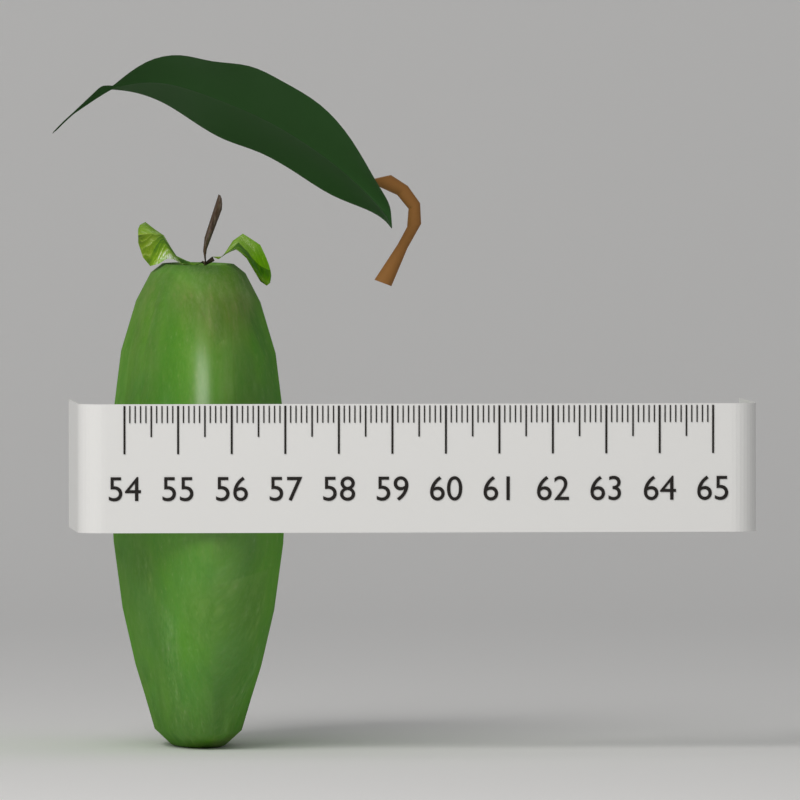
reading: 57.3 (no unit)
